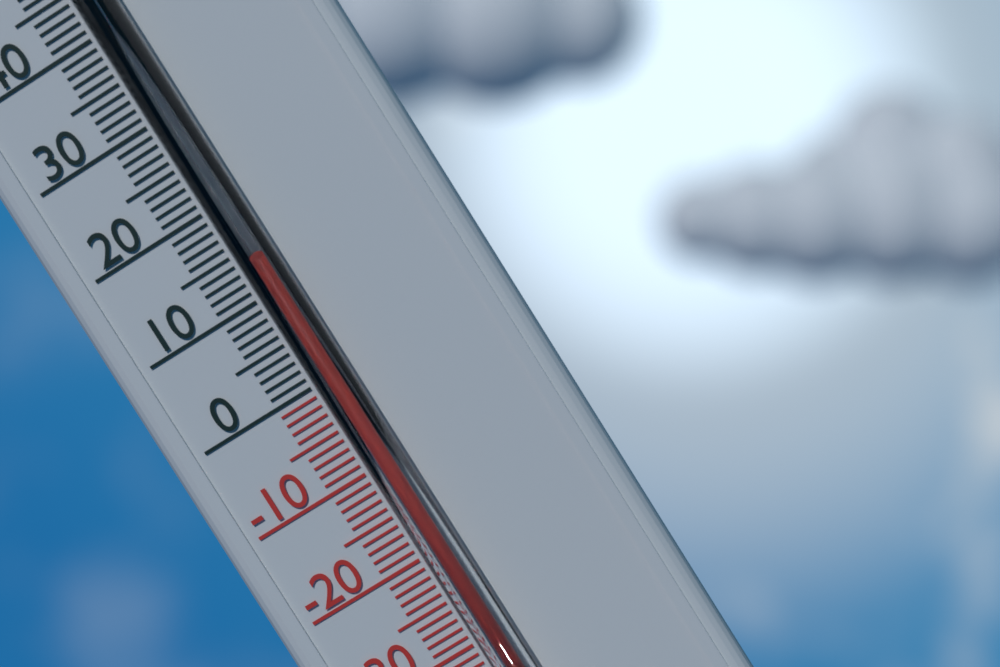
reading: 13 °C
